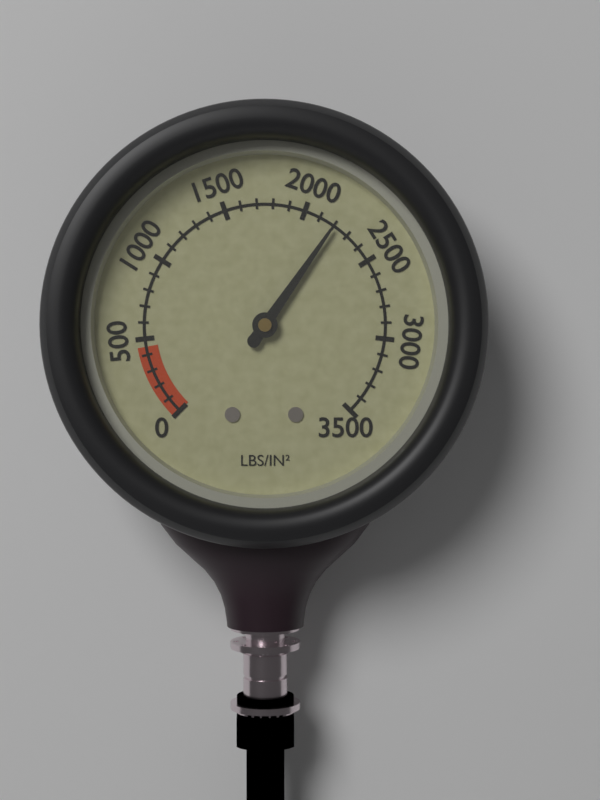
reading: 2200 psi
